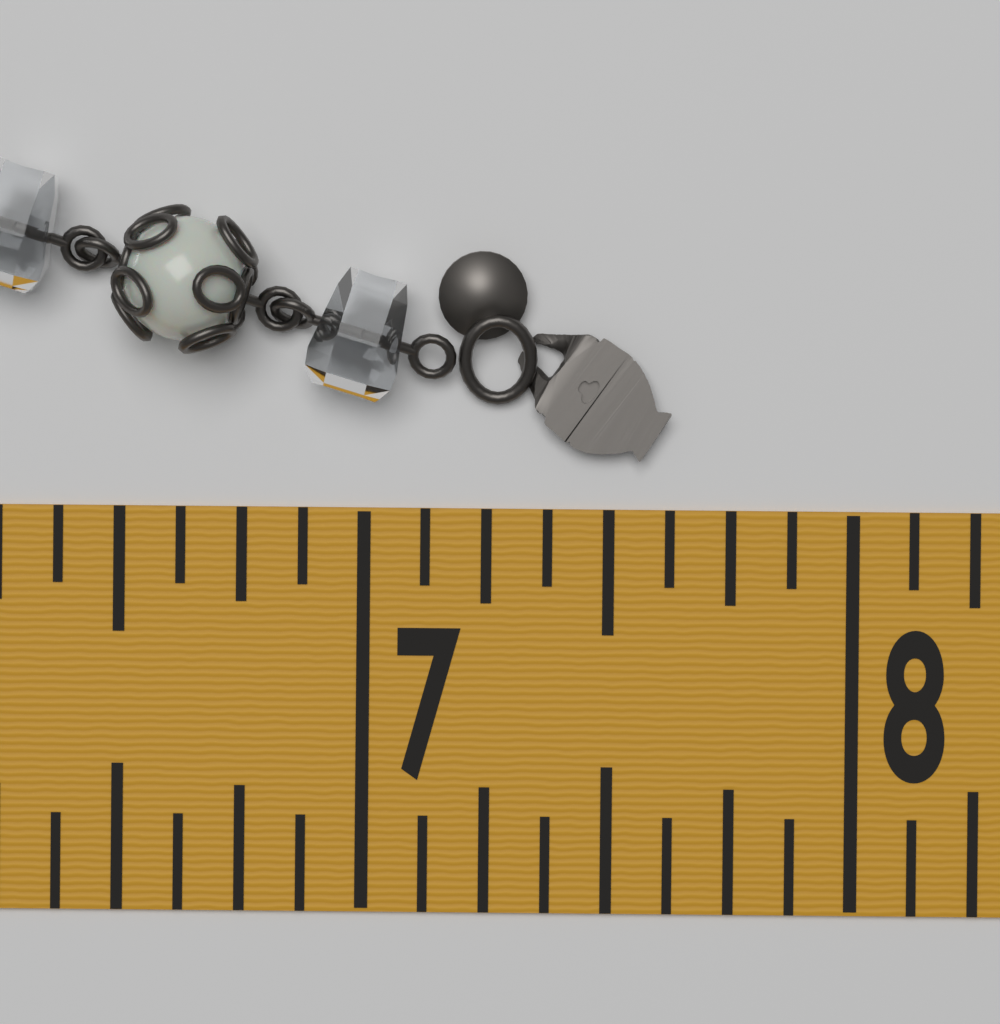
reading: 7.625 in
